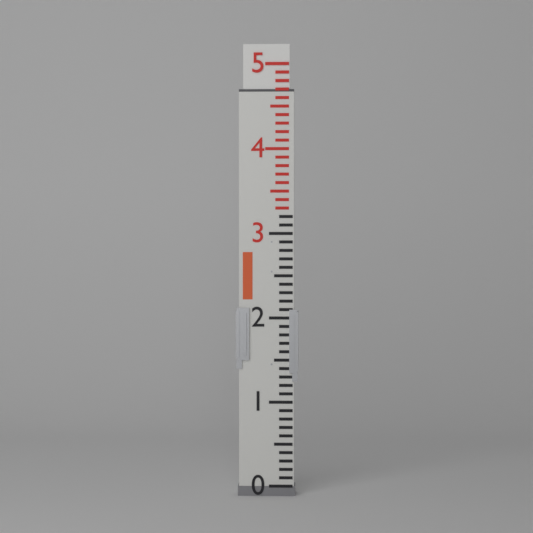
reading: 4.7 (no unit)
